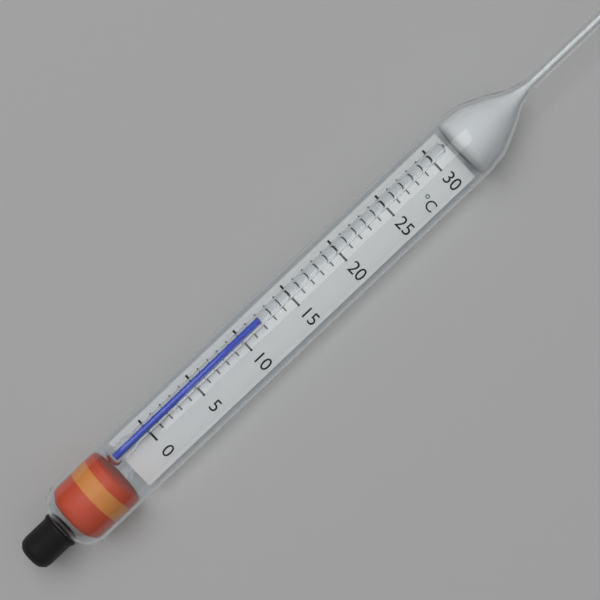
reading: 12 °C
